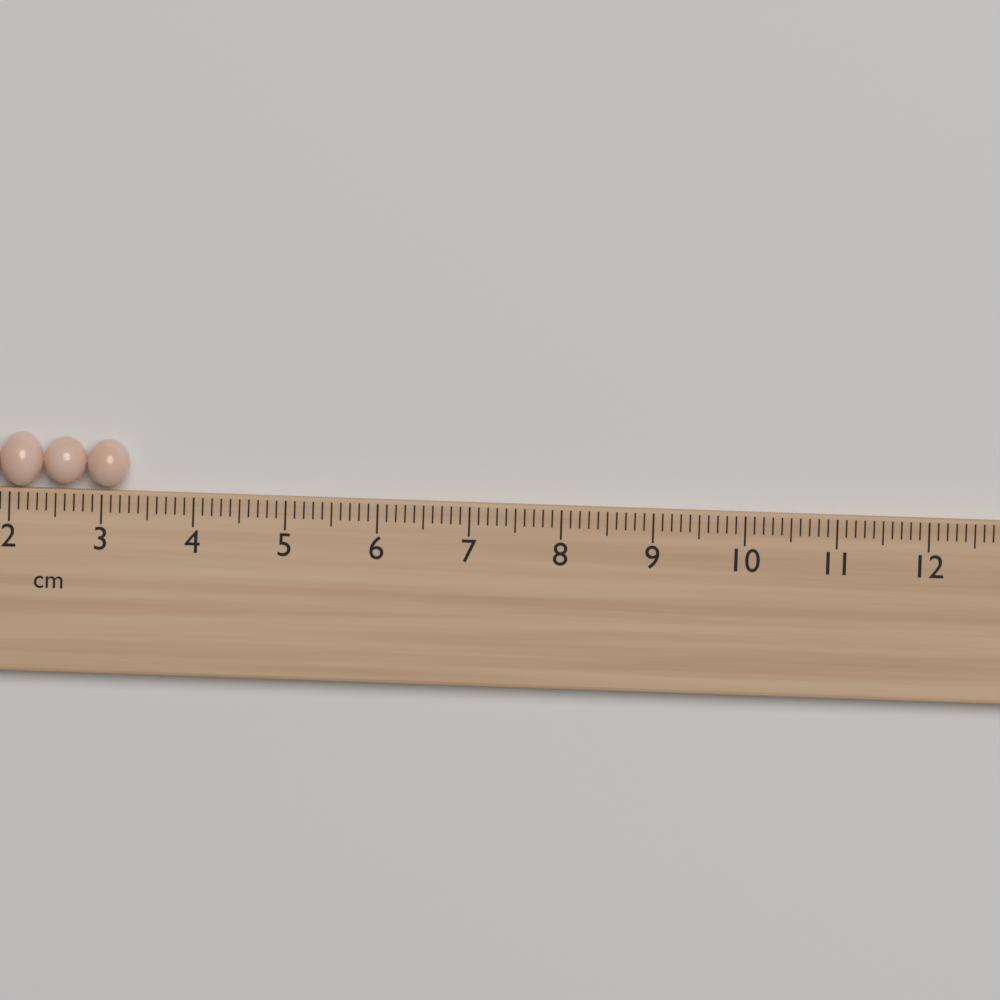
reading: 3.3 cm
